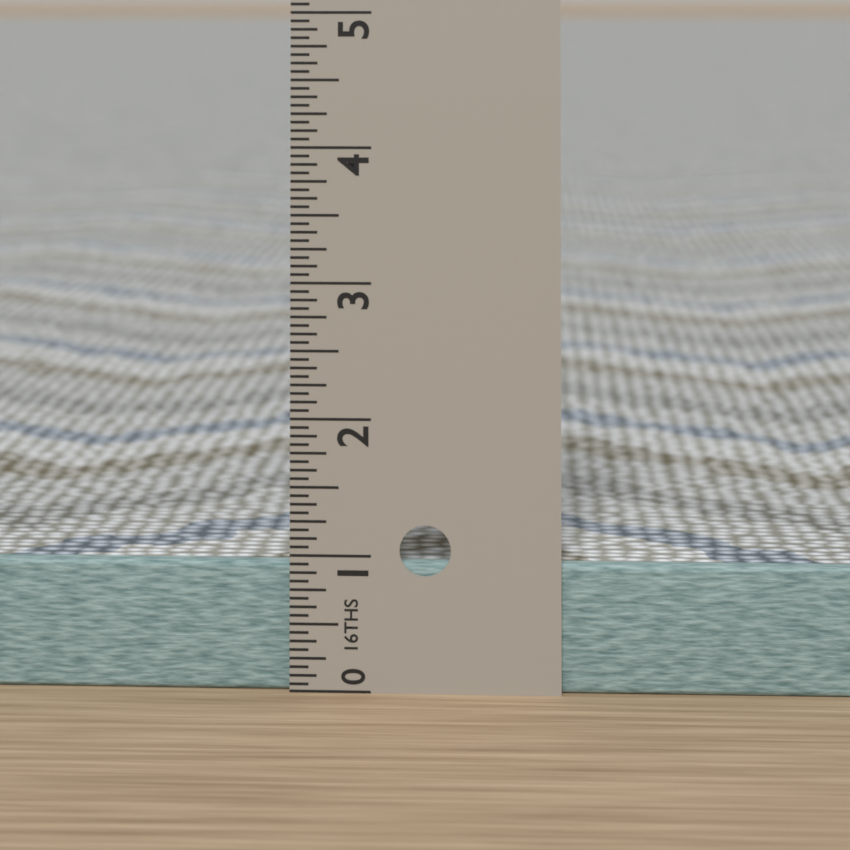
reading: 0.9375 in
